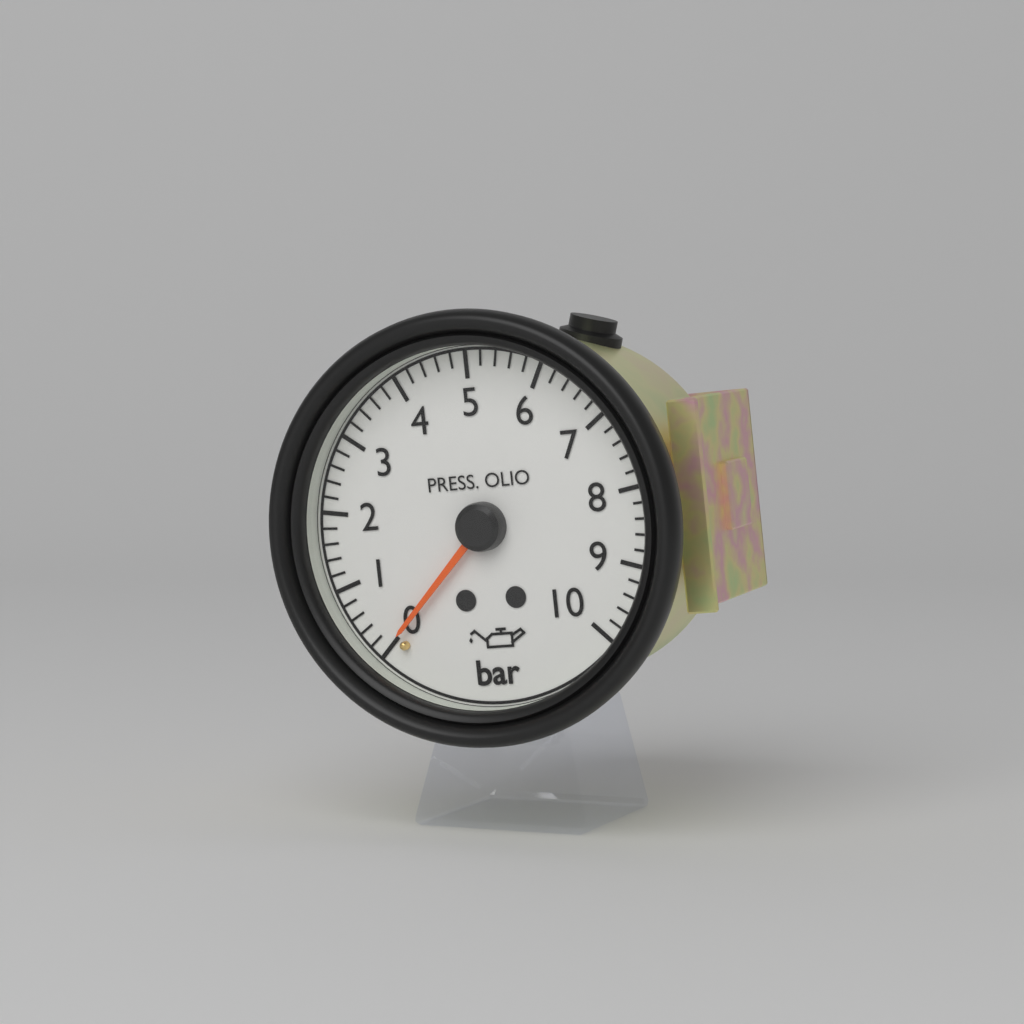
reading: 0.0 bar
